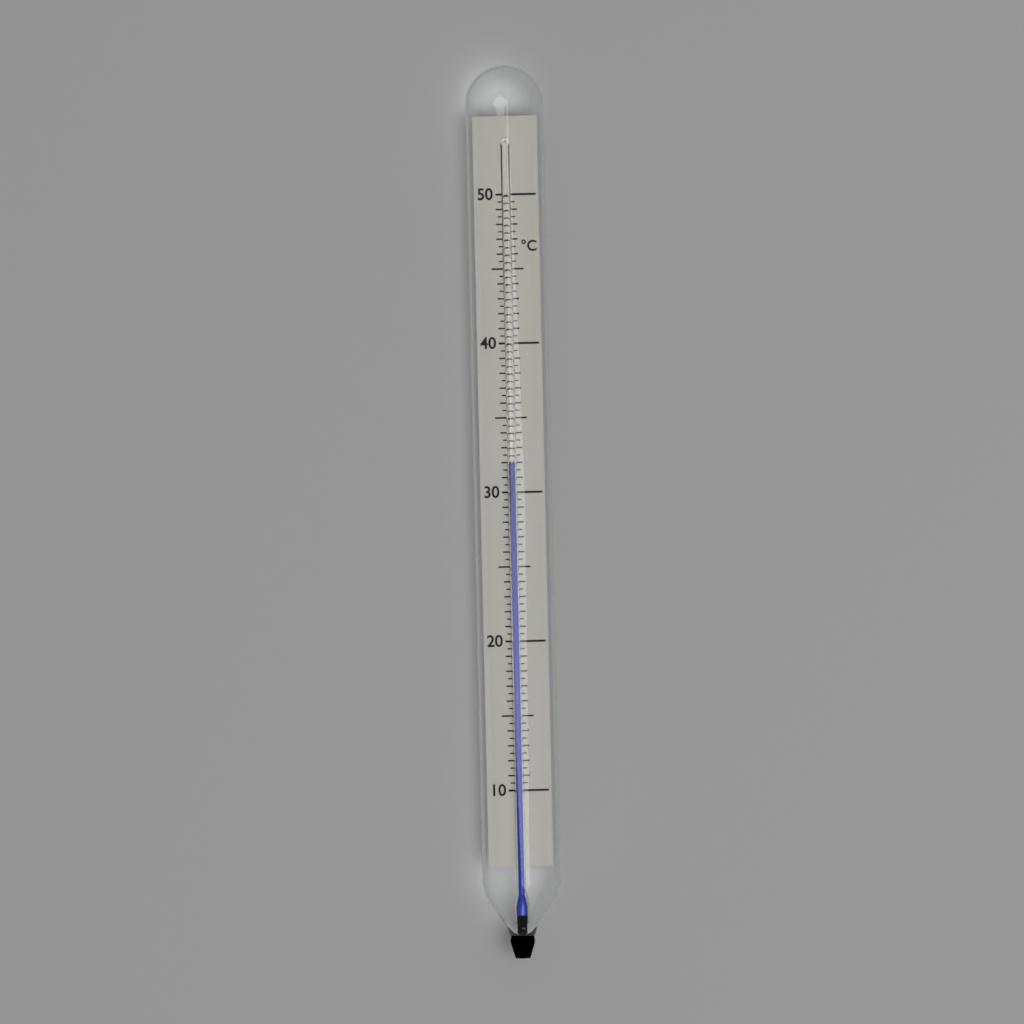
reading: 32.0 °C
